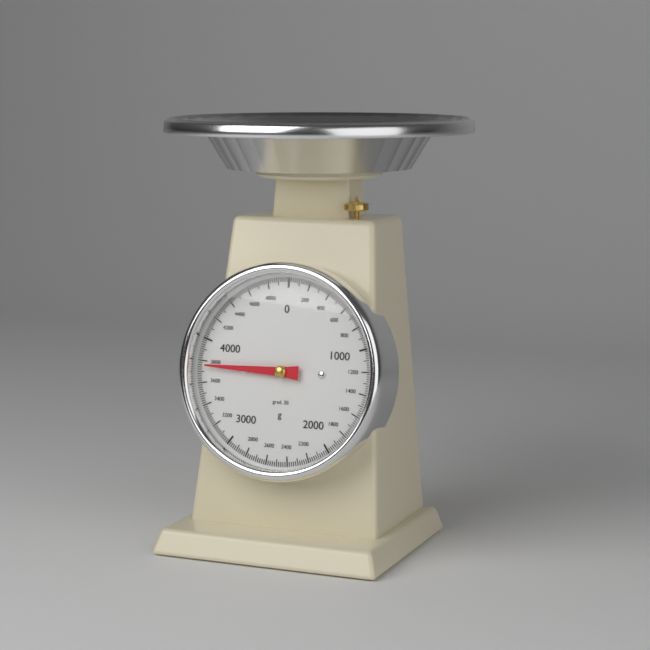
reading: 3760 g
